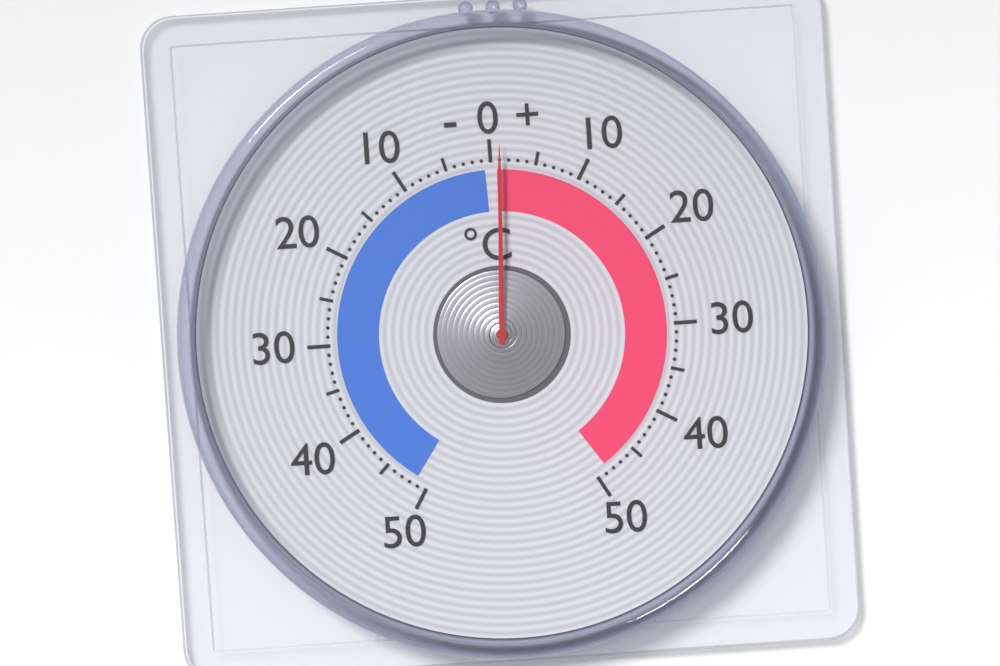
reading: 1 °C
